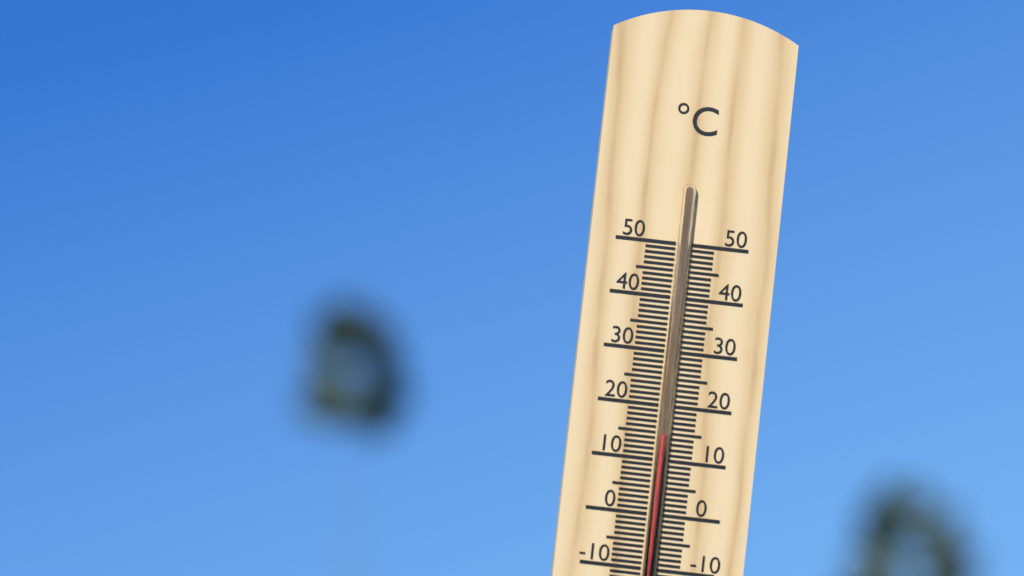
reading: 15 °C
